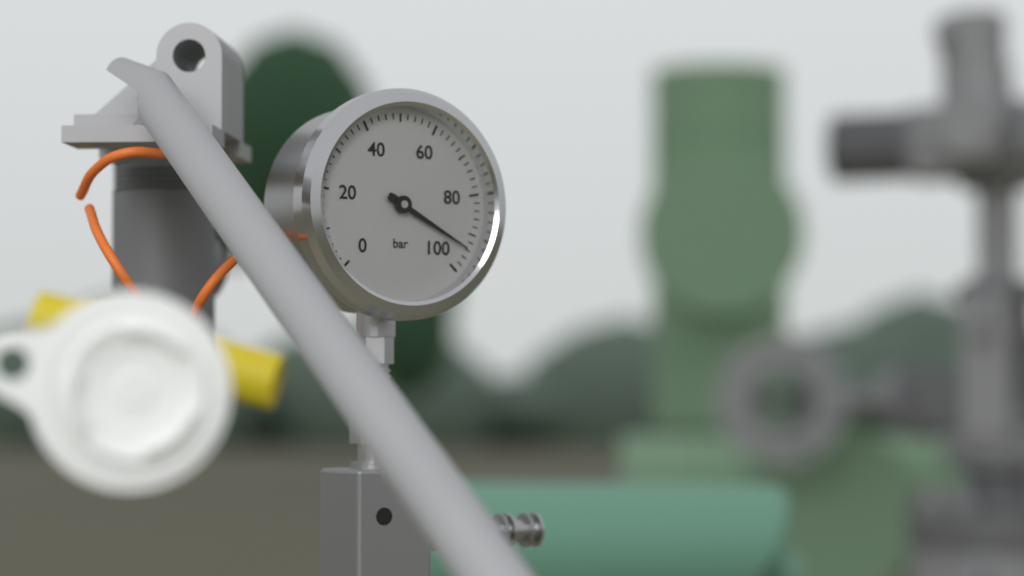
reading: 94 bar
